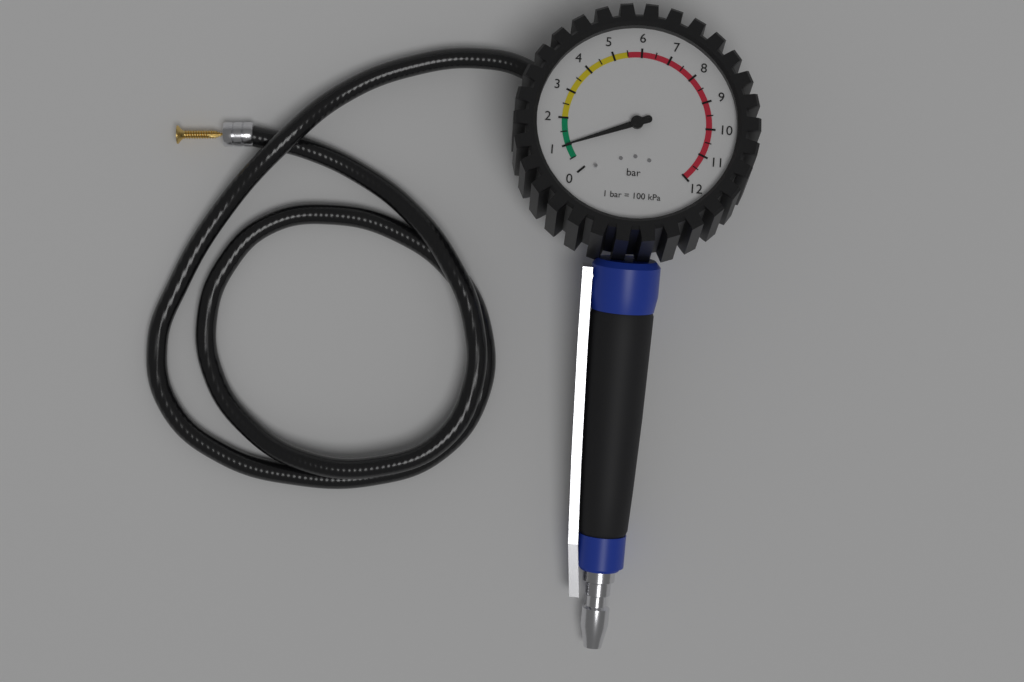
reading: 1.0 bar
